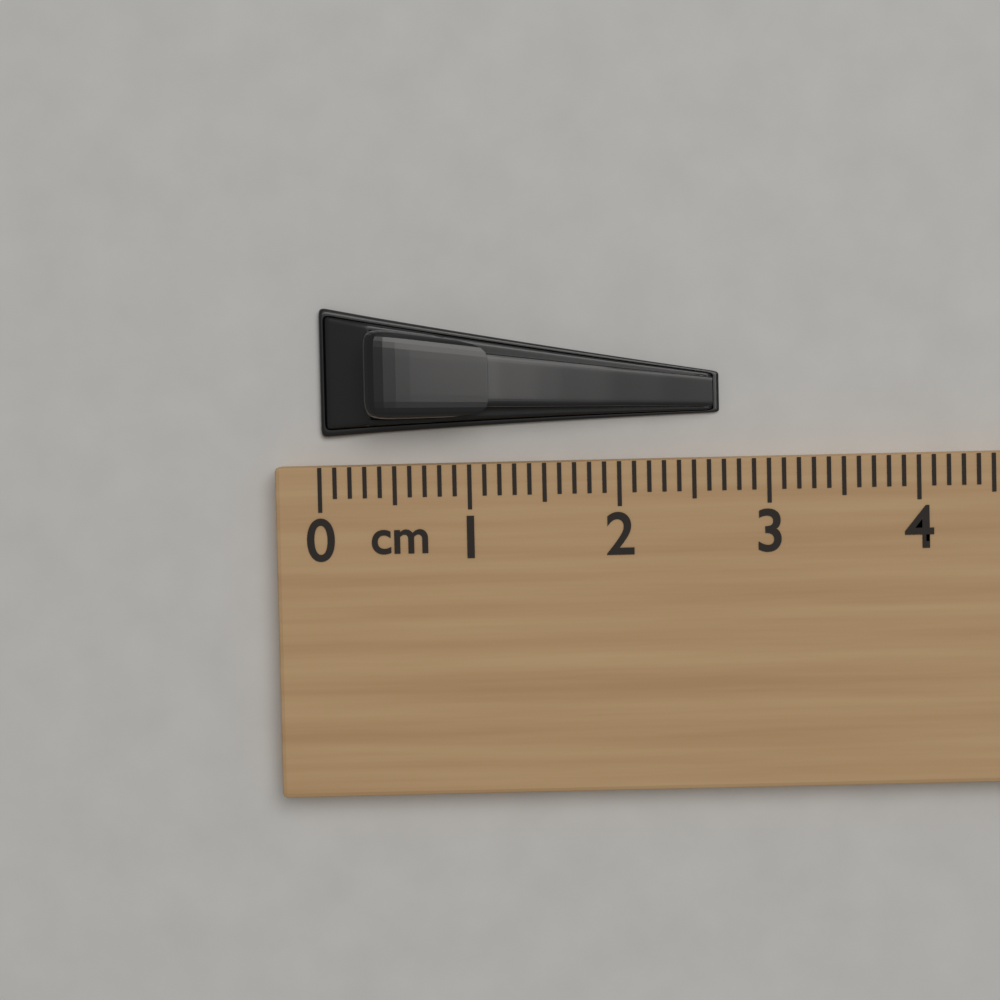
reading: 2.7 cm
